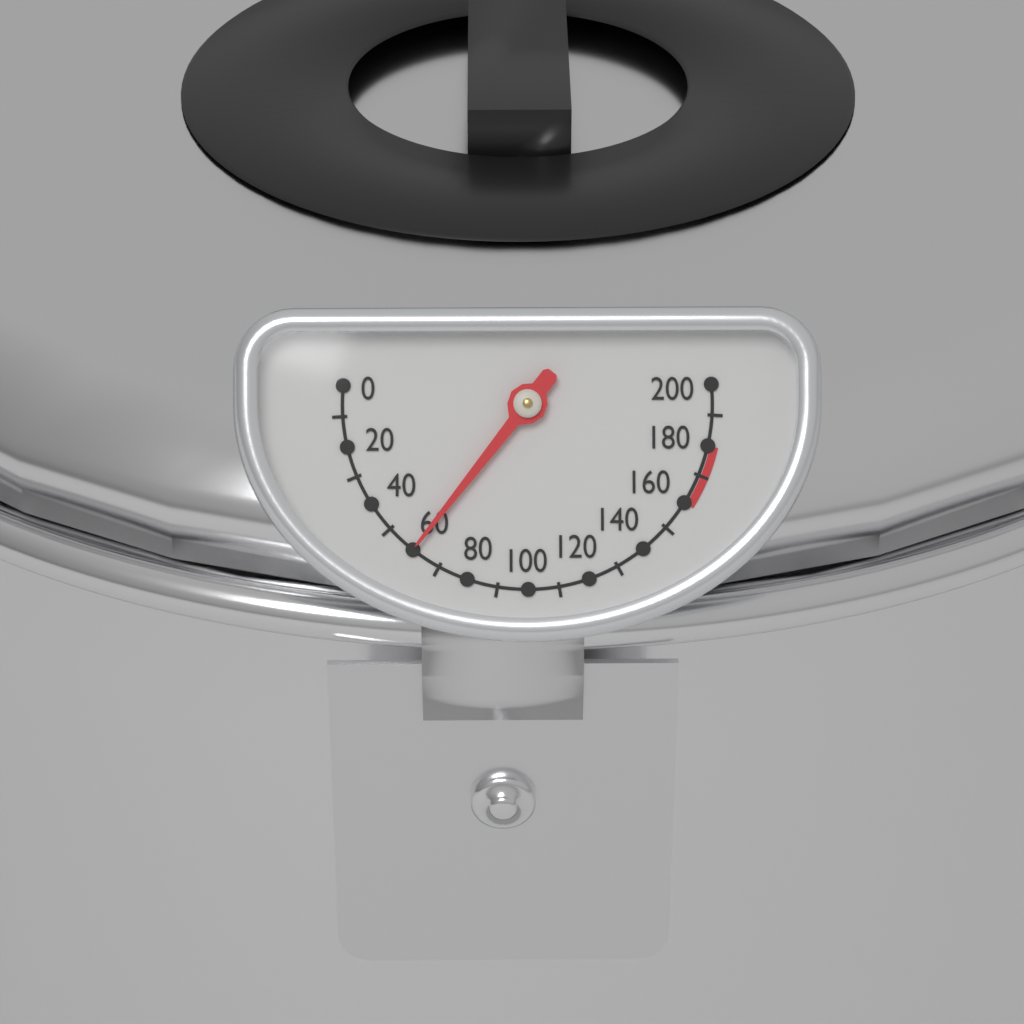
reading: 60 (no unit)
